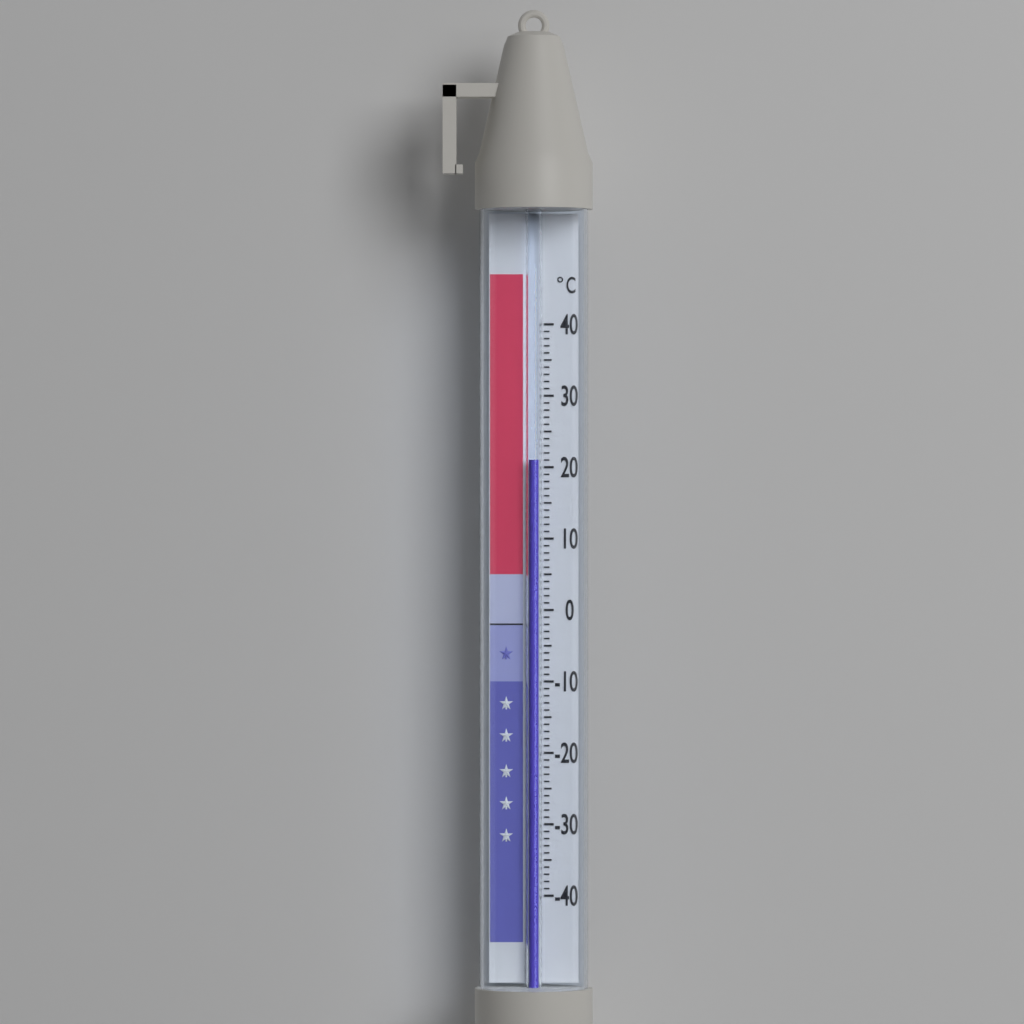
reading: 21 °C
